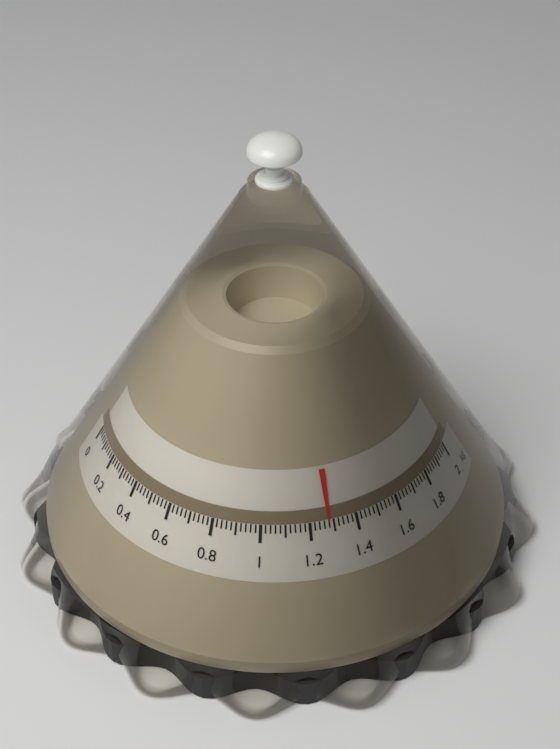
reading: 1.28 kg
